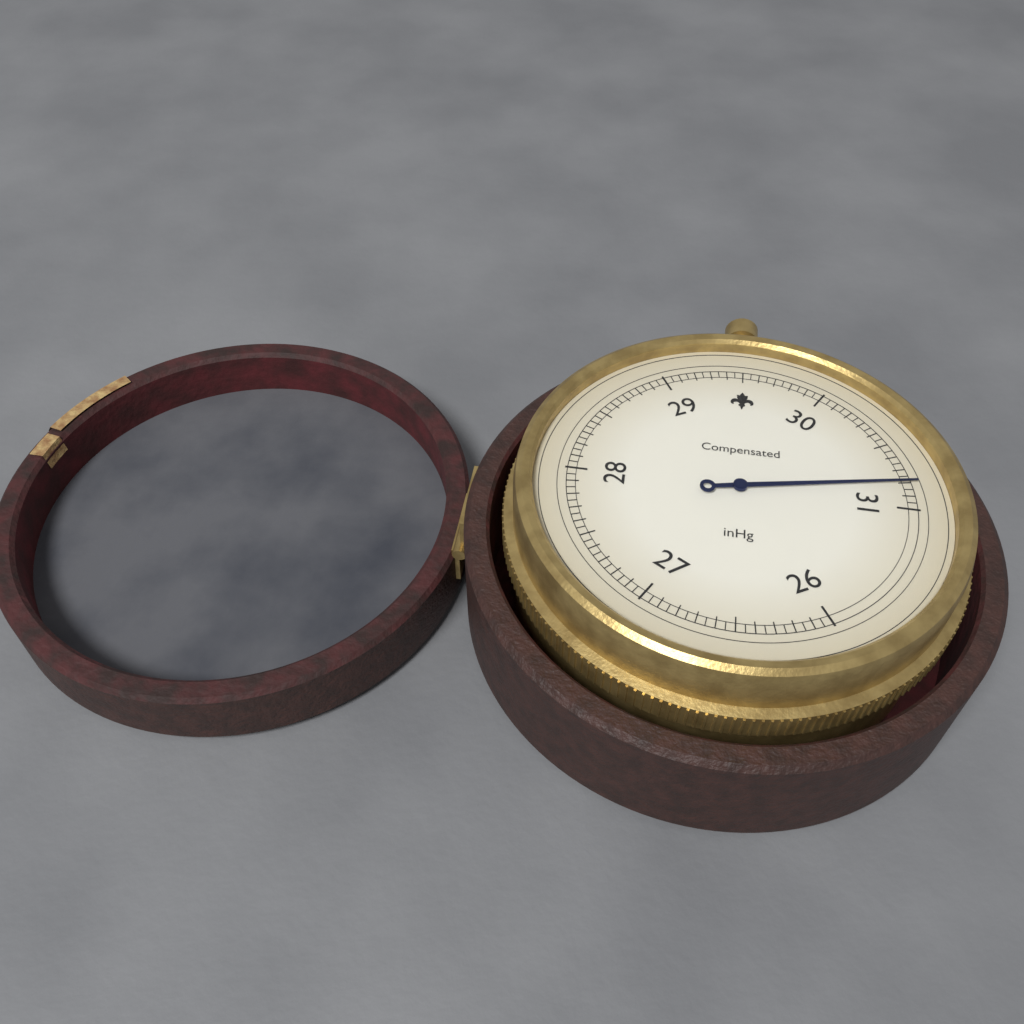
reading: 30.80 inHg
